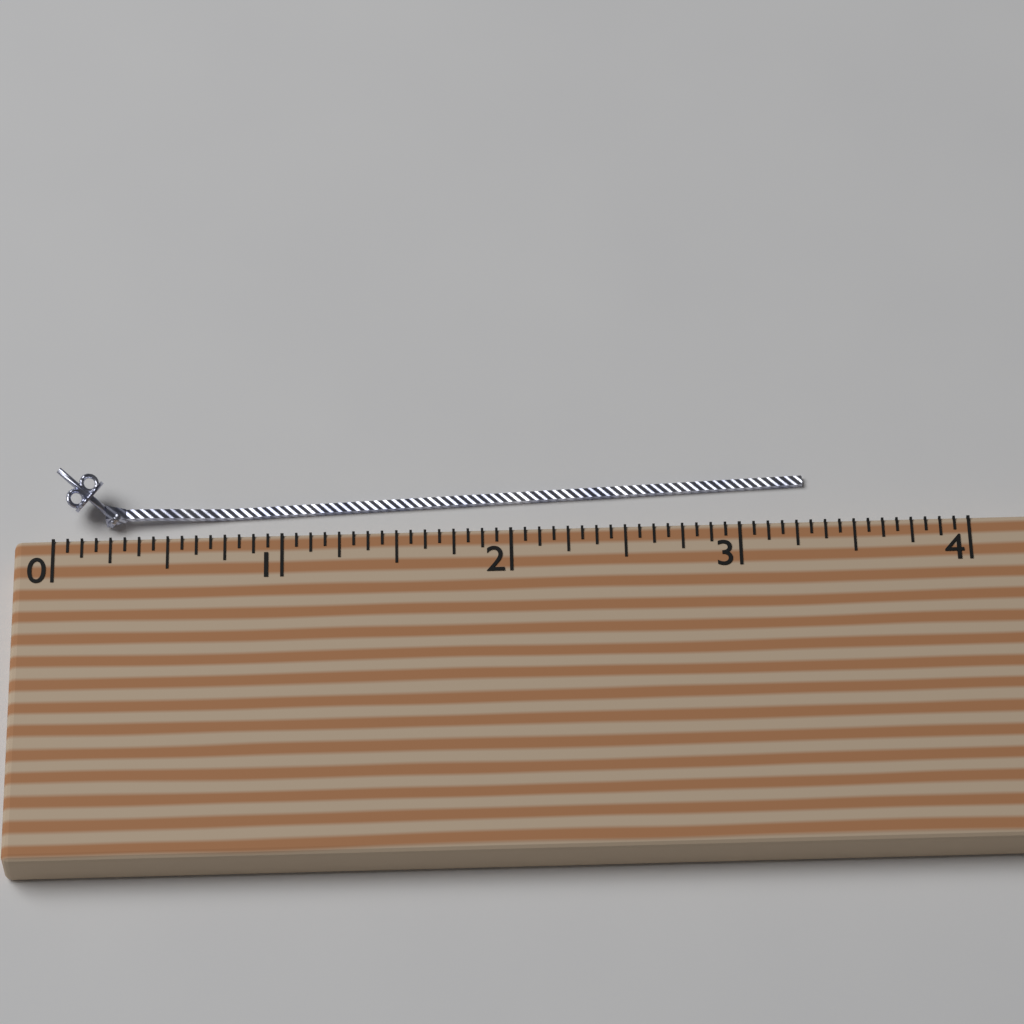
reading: 3.3000 (no unit)
